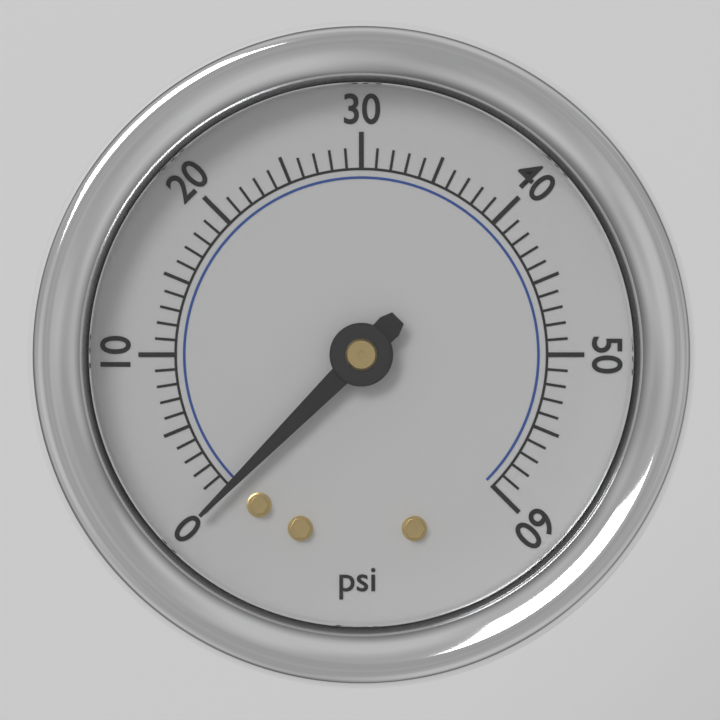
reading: 0 psi
